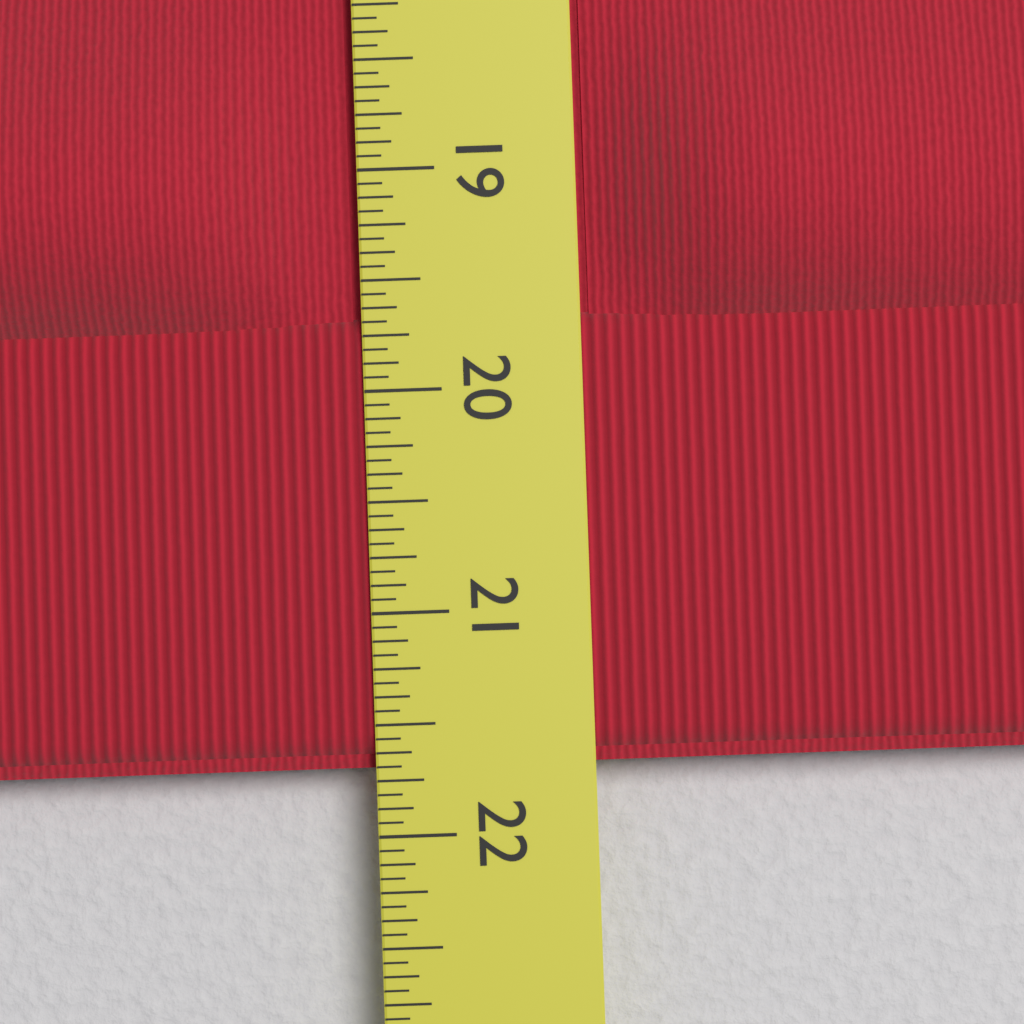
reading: 21.6875 in
